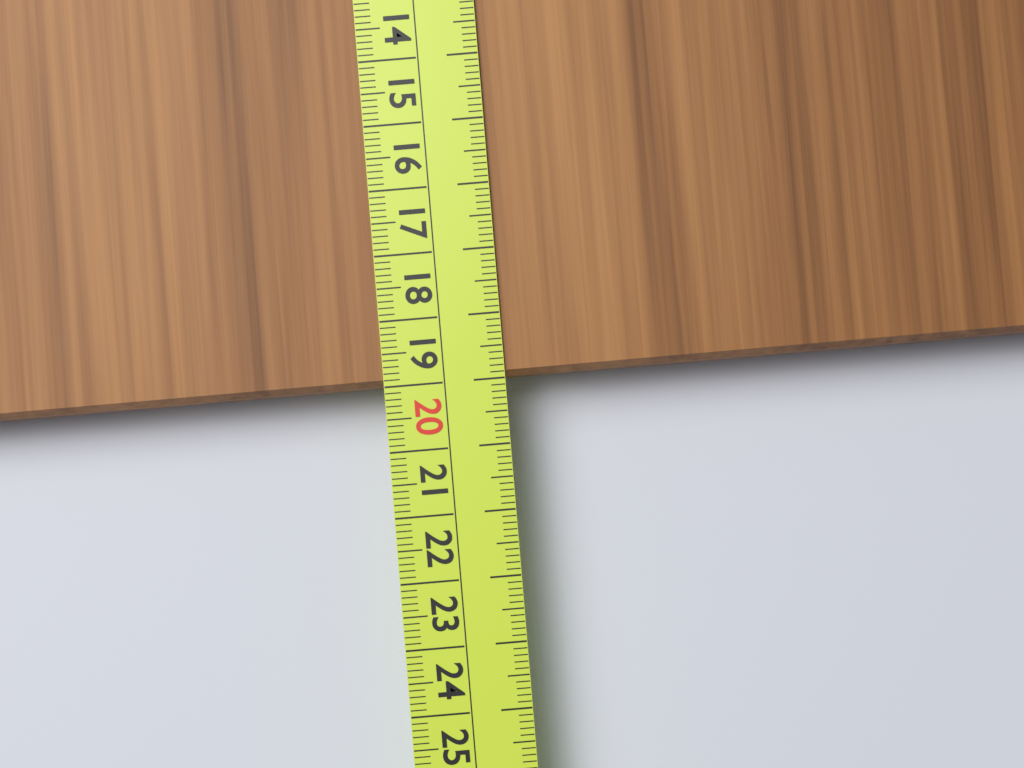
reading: 19.0 cm
